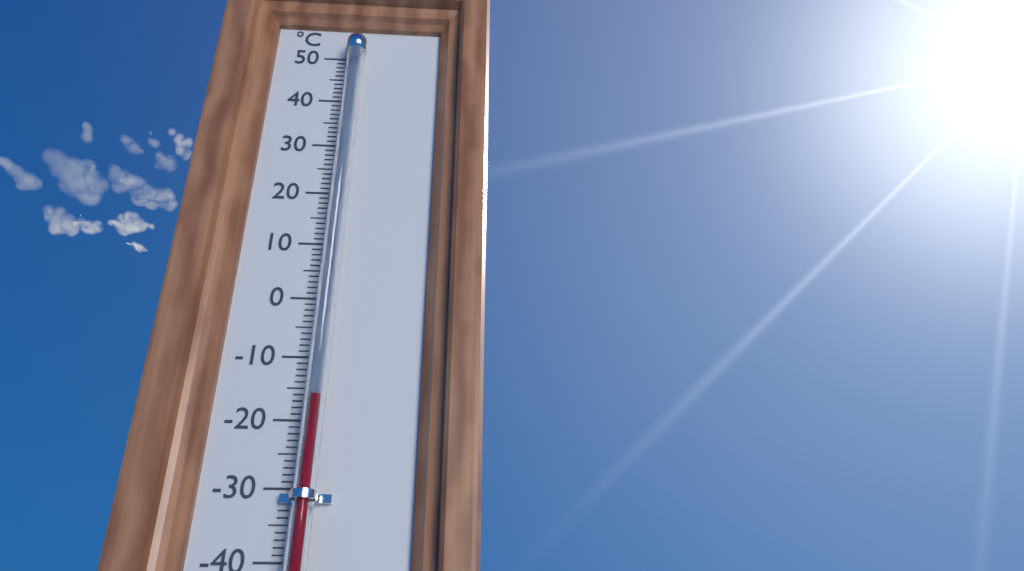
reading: -17 °C
